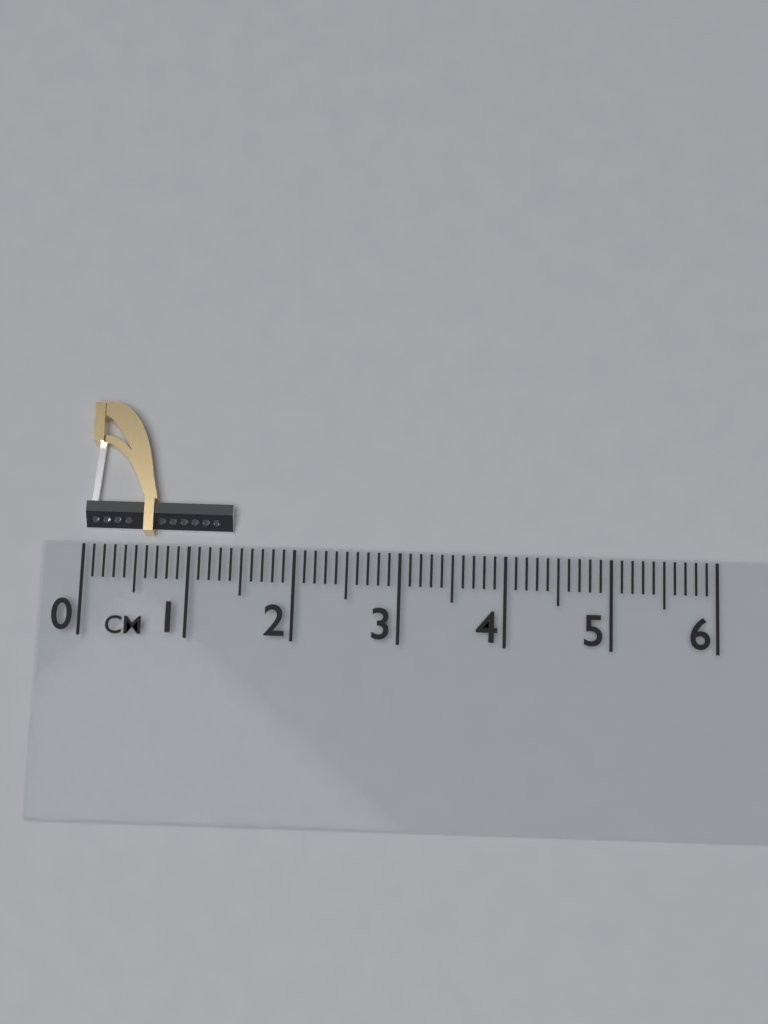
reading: 1.4 cm
